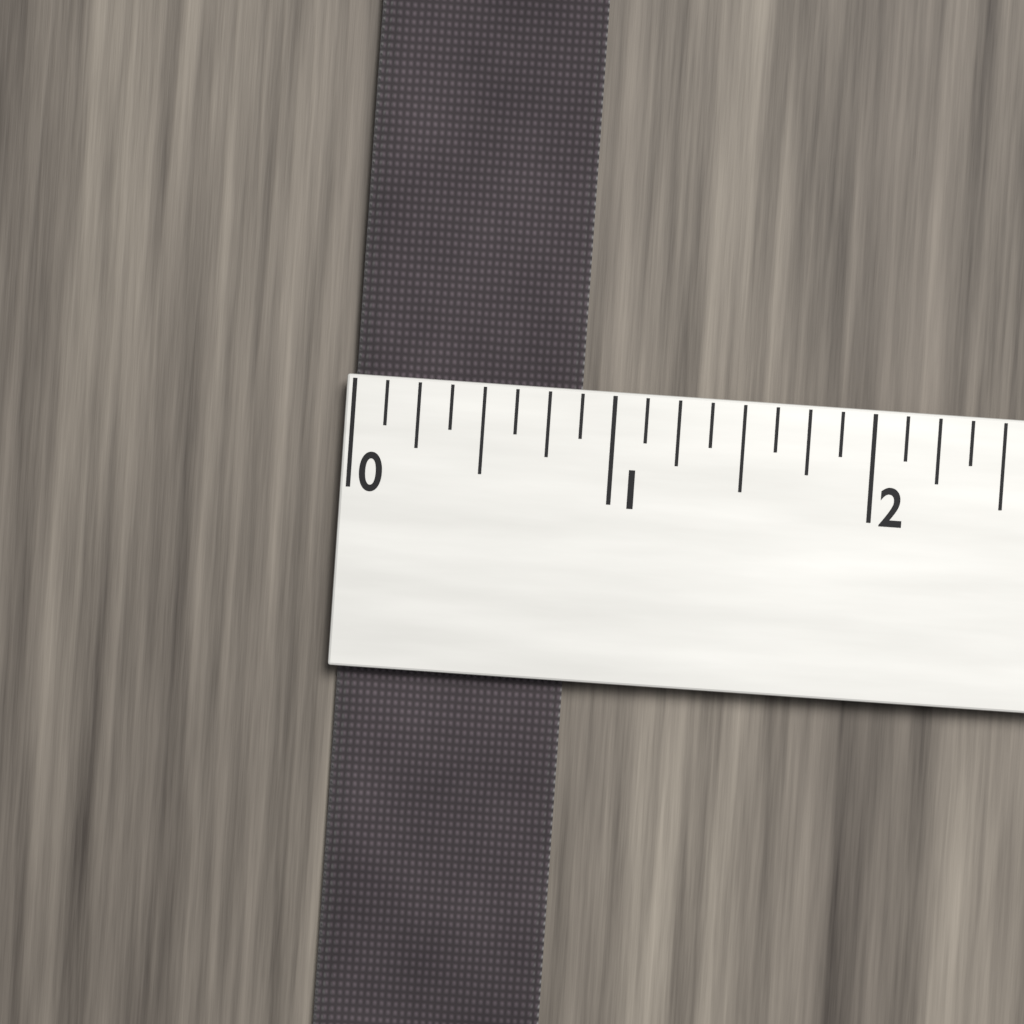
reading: 0.875 (no unit)
